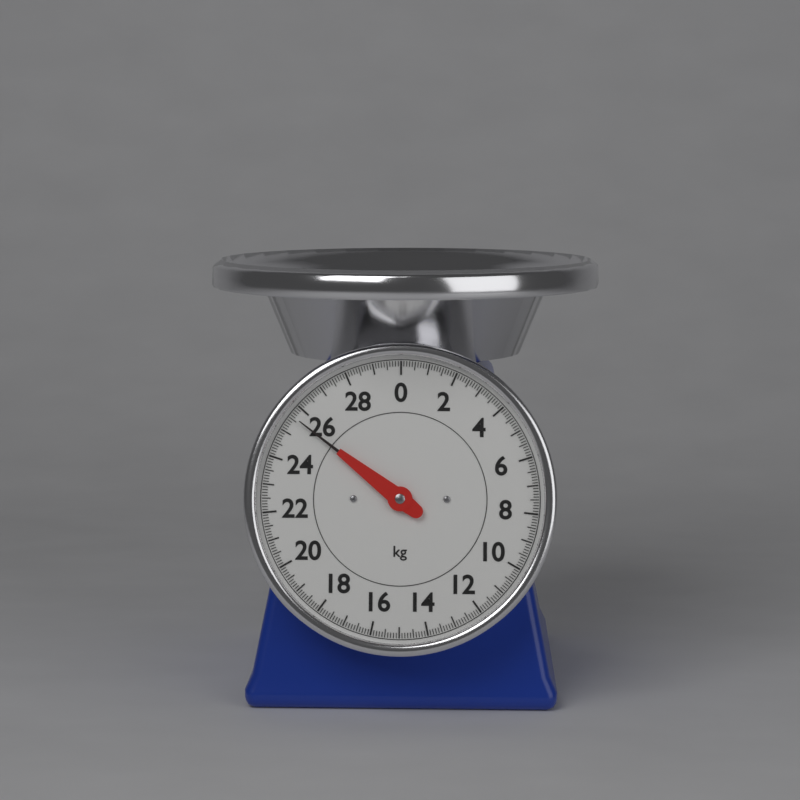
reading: 25.6 kg
